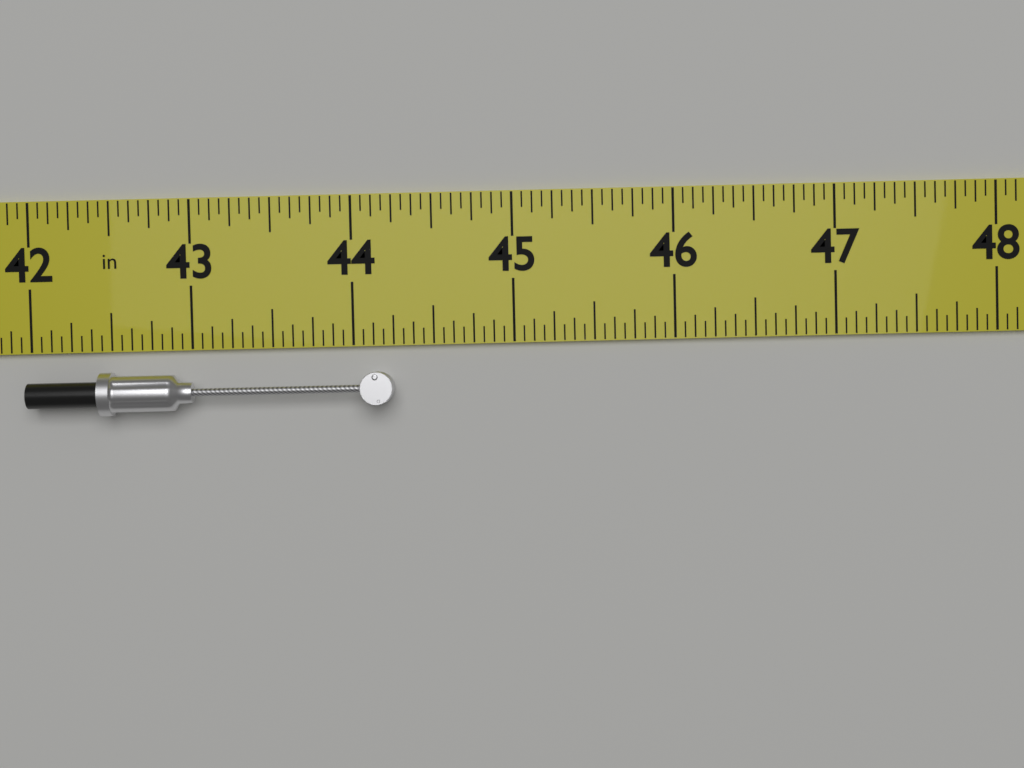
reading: 44.2500 in
